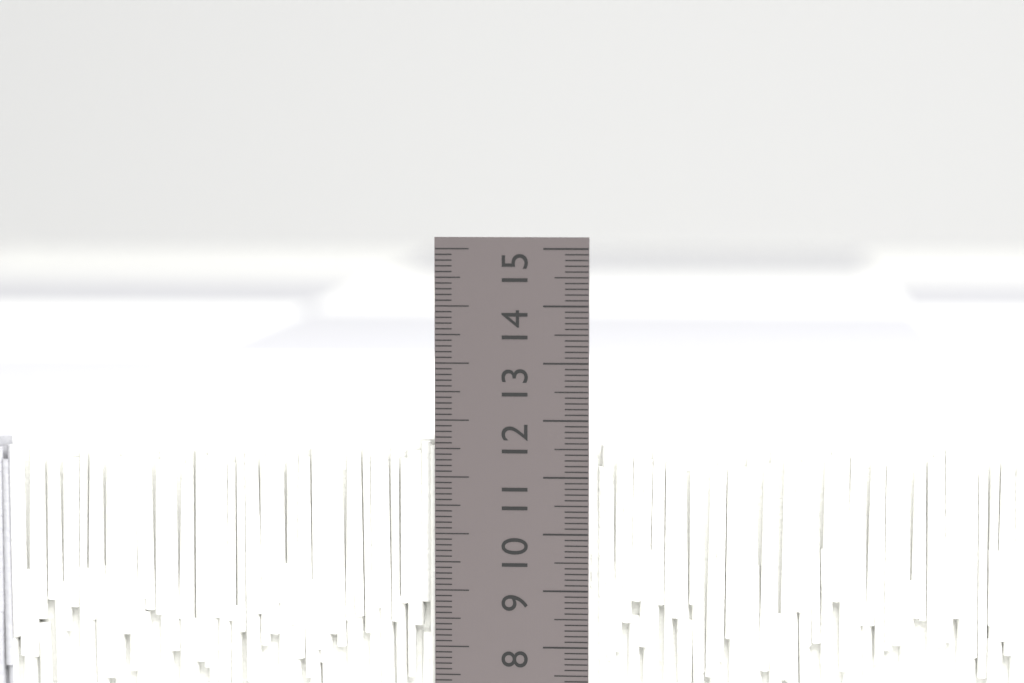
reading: 11.6 cm
